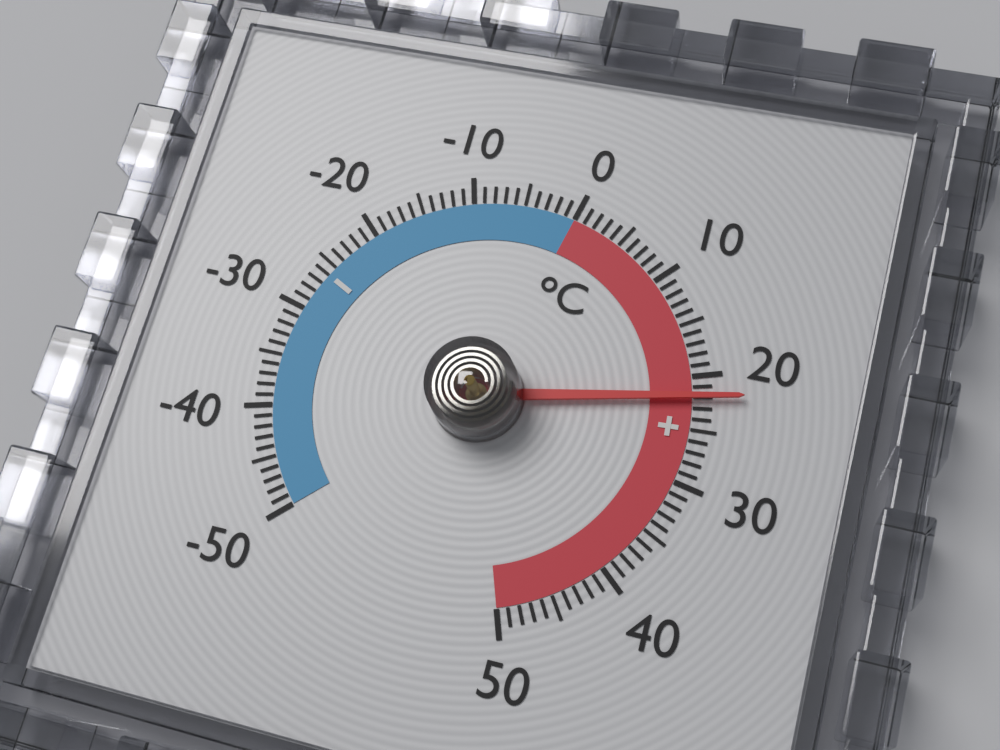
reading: 22 °C
